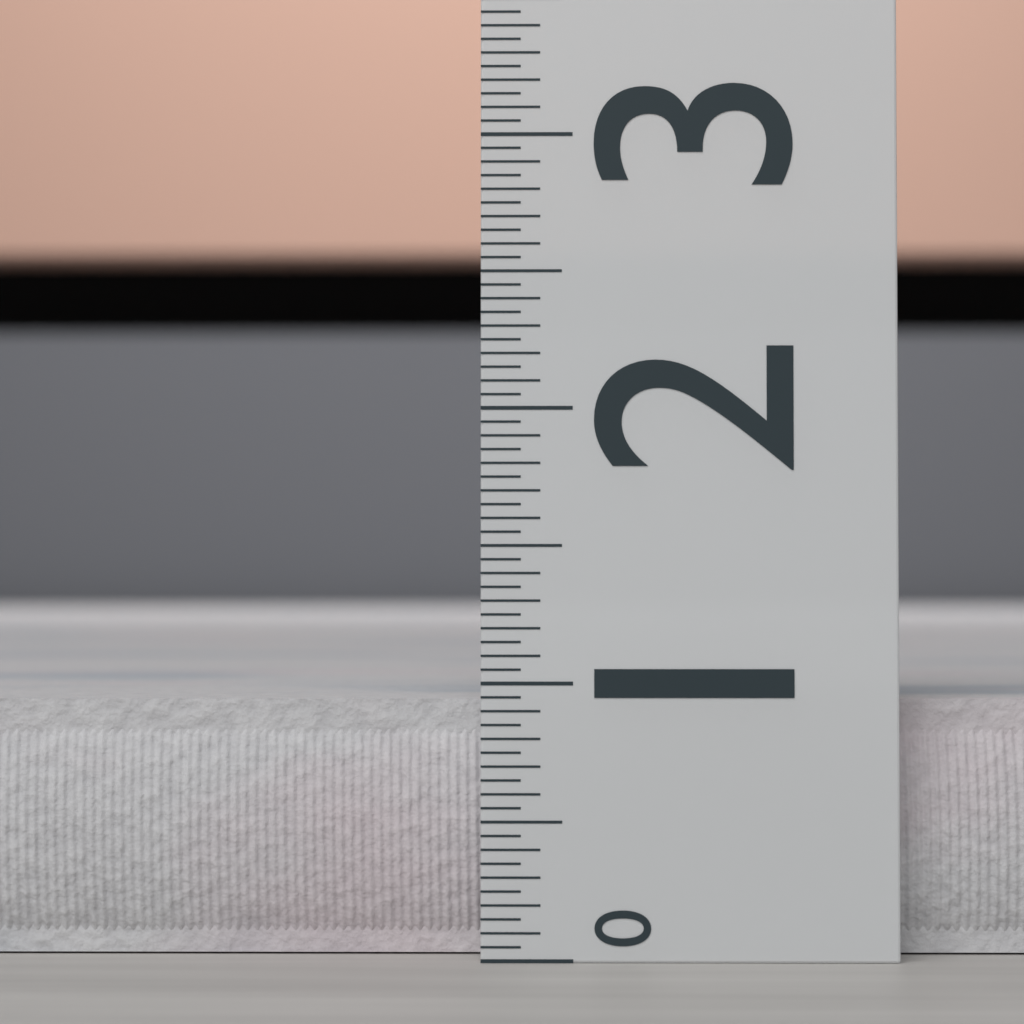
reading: 0.95 (no unit)
